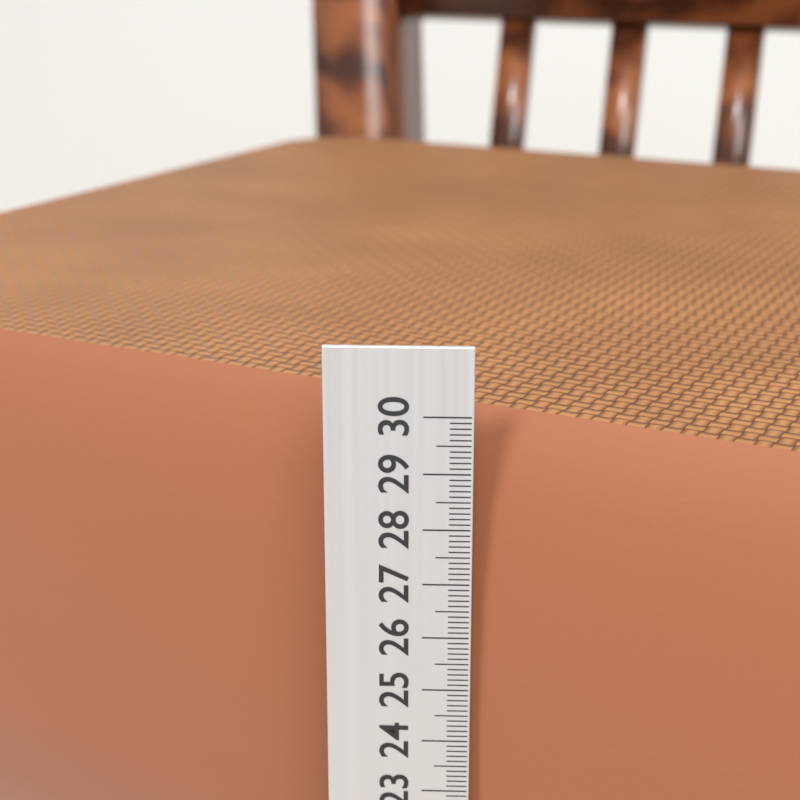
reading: 29.9 cm
